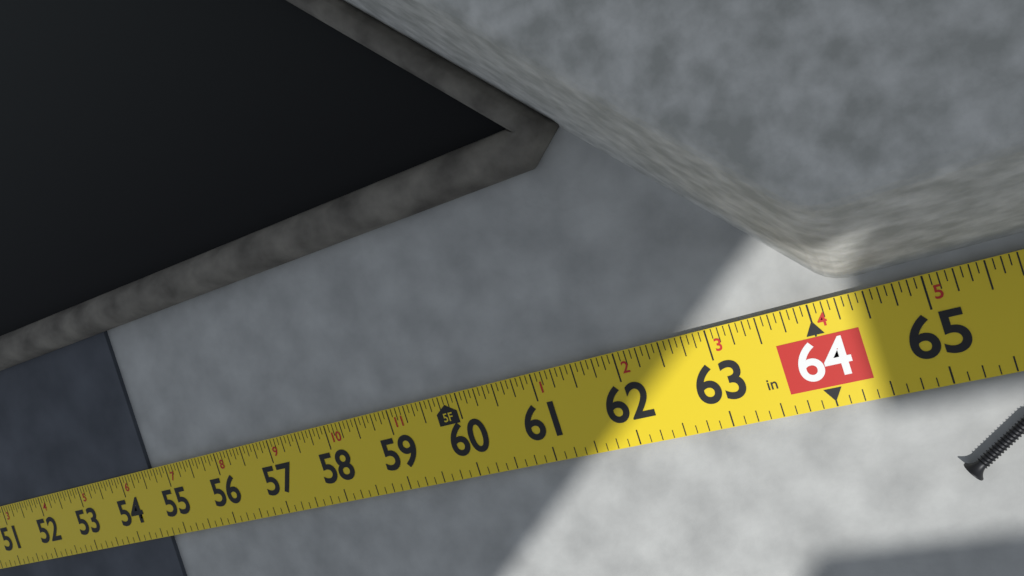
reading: 54.6250 in
